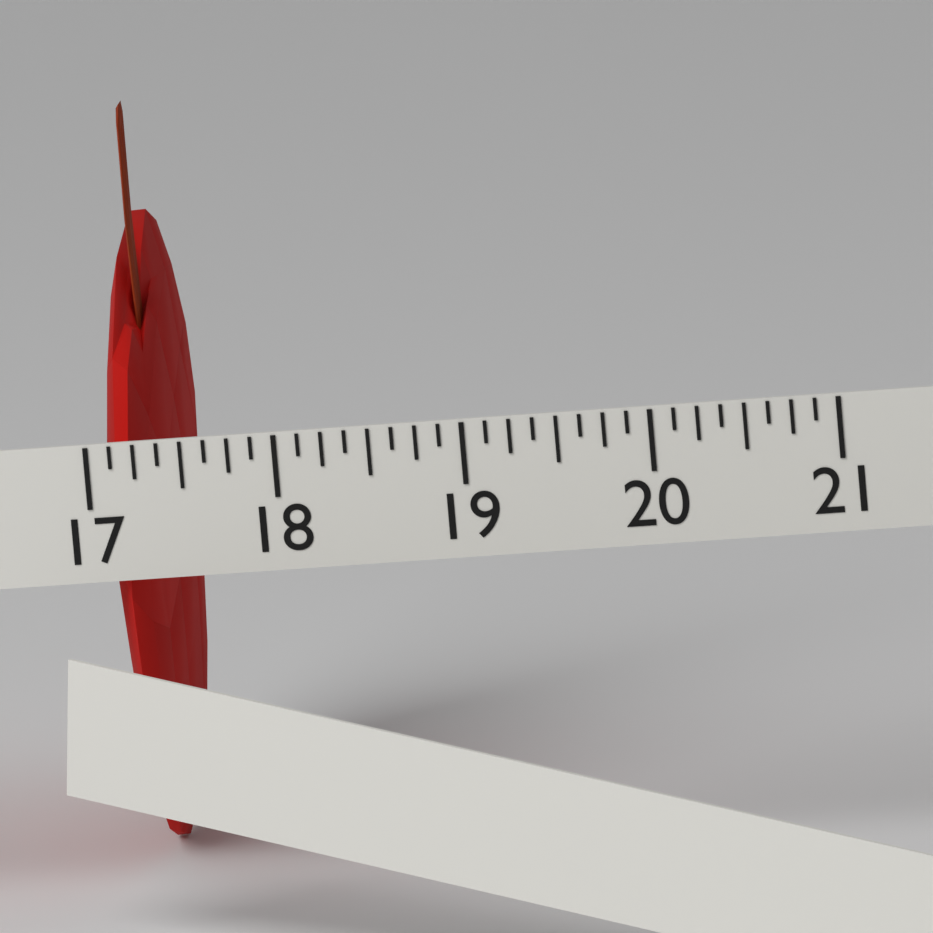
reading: 17.375 (no unit)
